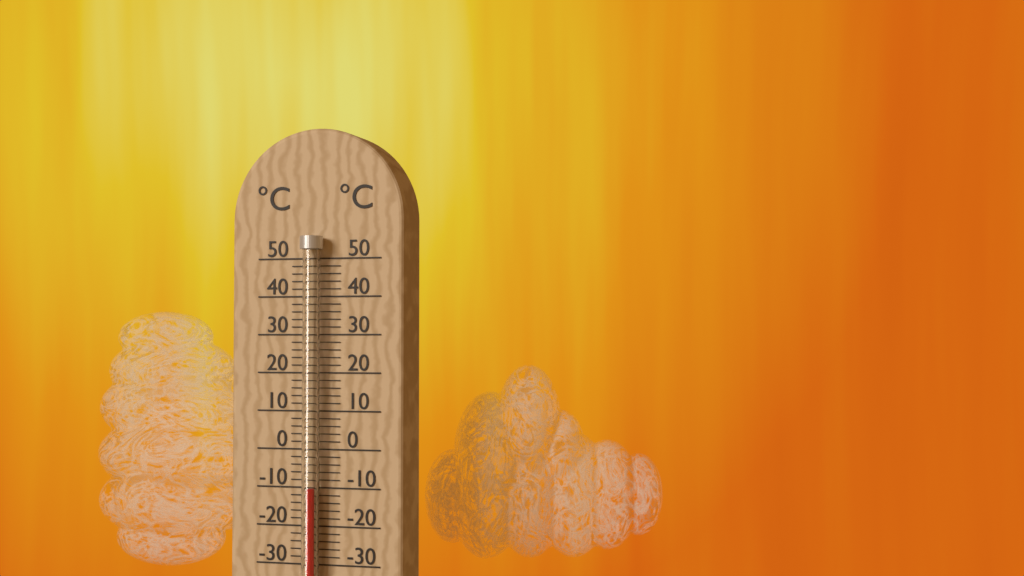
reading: -10 °C
